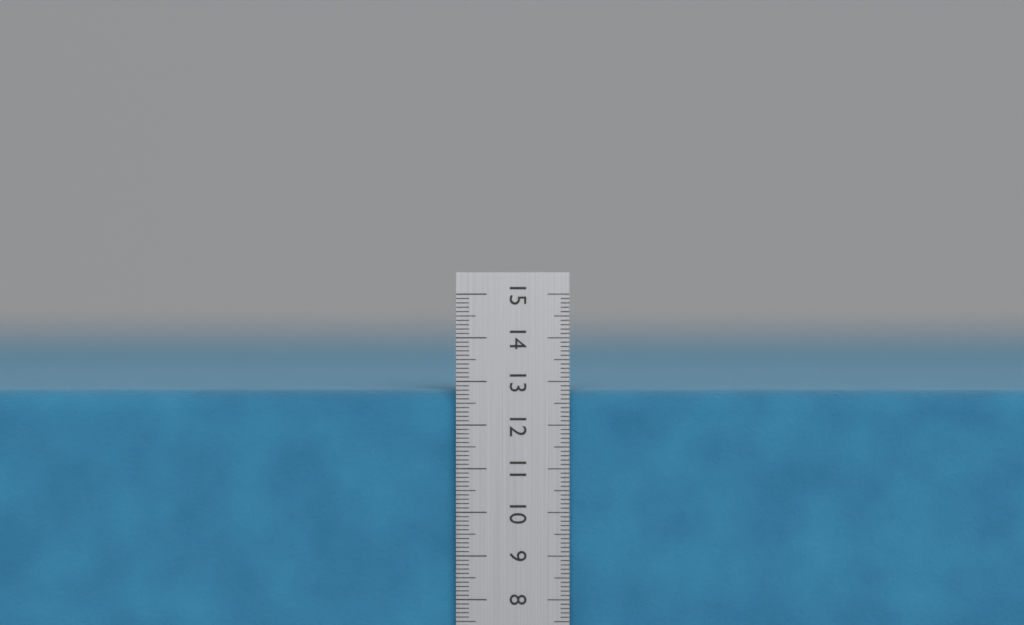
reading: 12.8 cm
